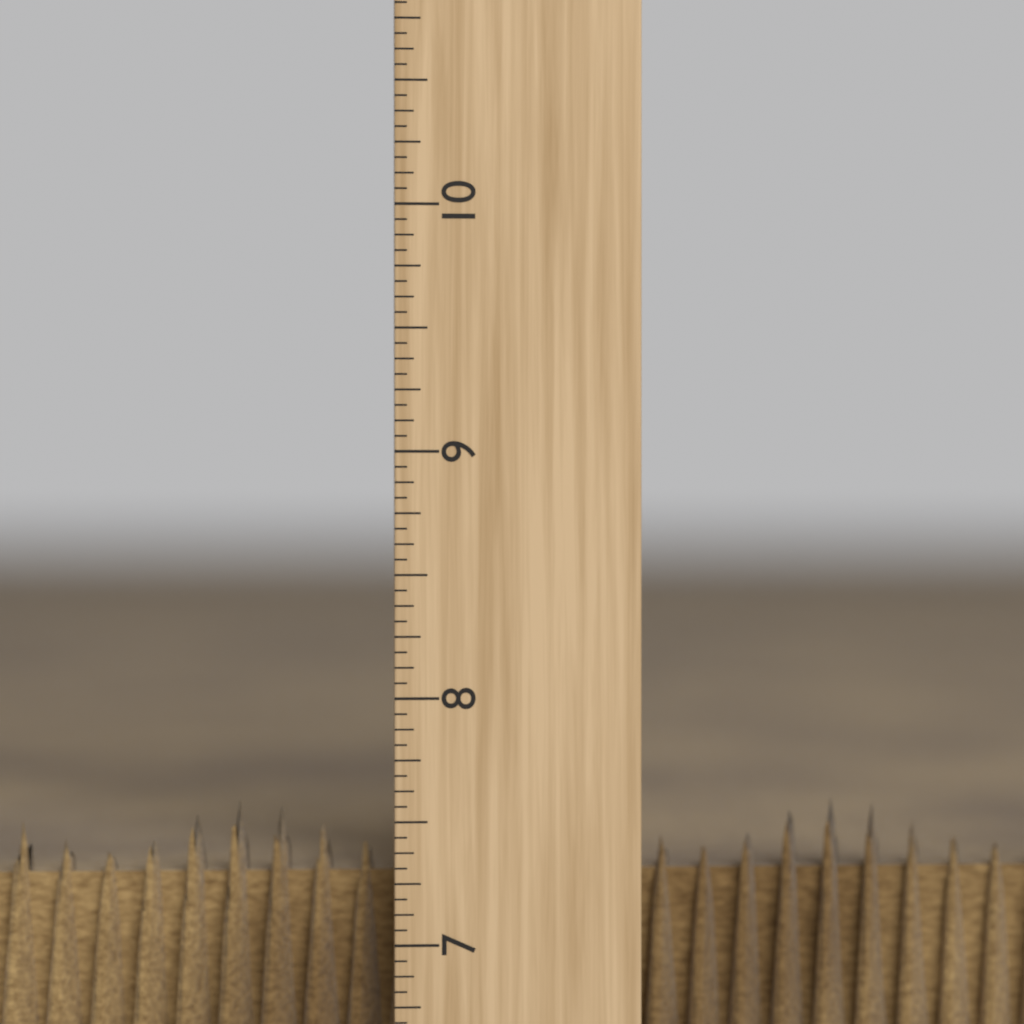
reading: 7.5625 inch
